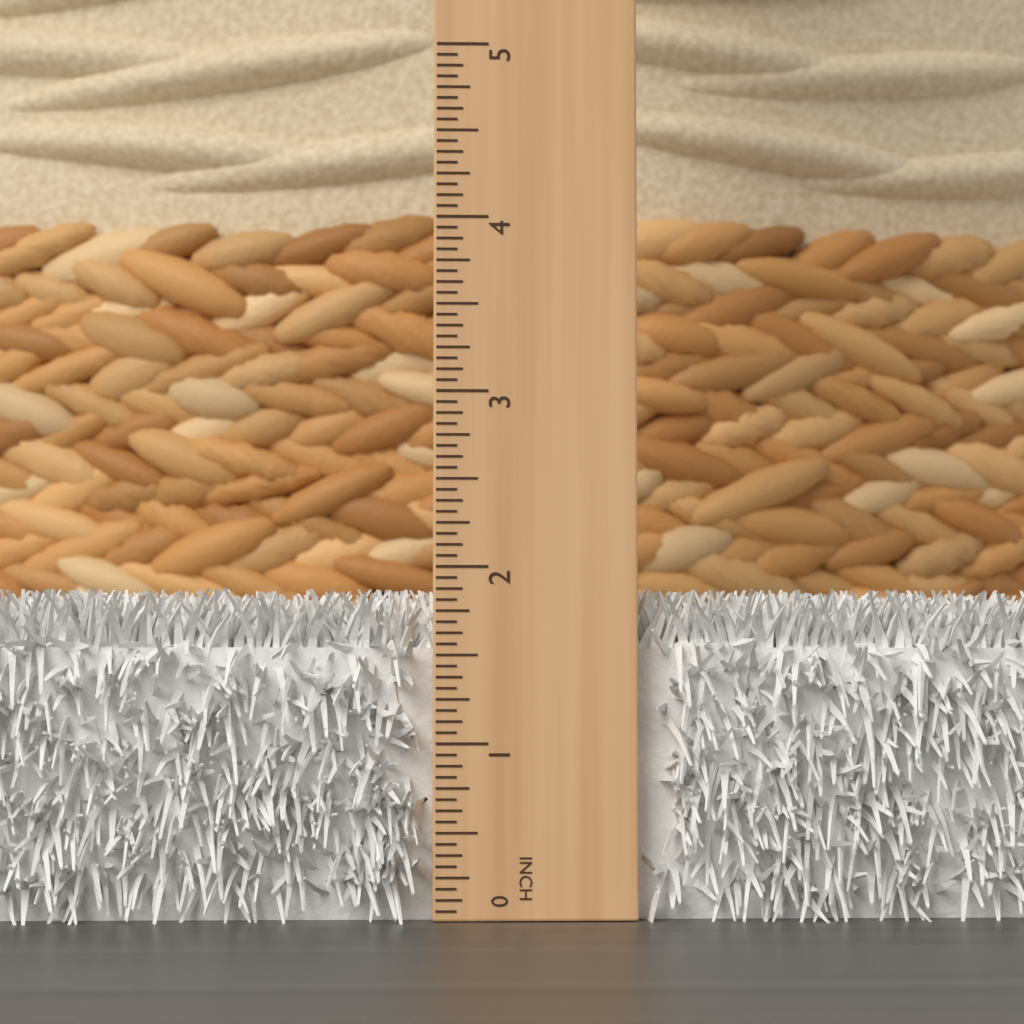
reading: 1.8750 in
